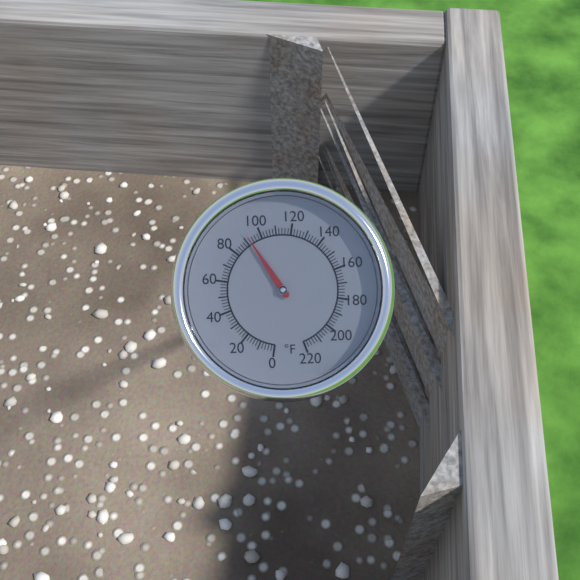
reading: 92 °F
